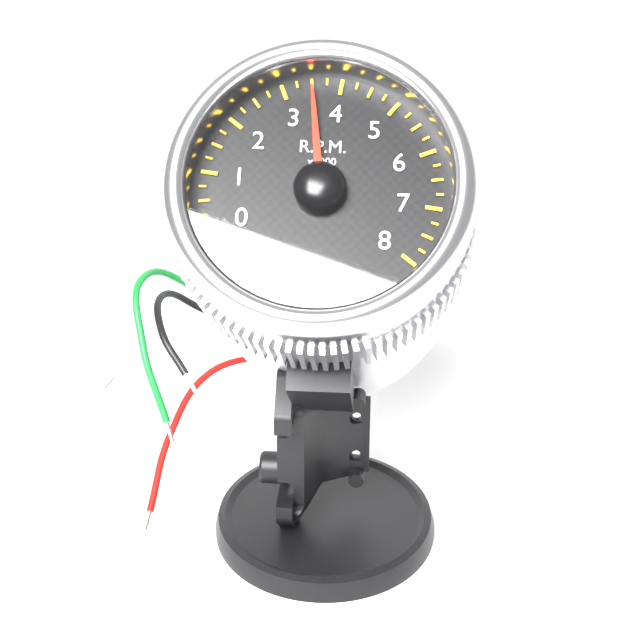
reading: 3.50 x1000 RPM
